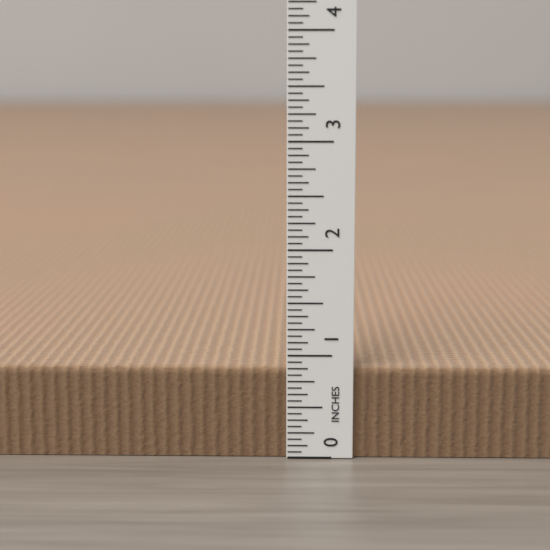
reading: 0.8750 in
